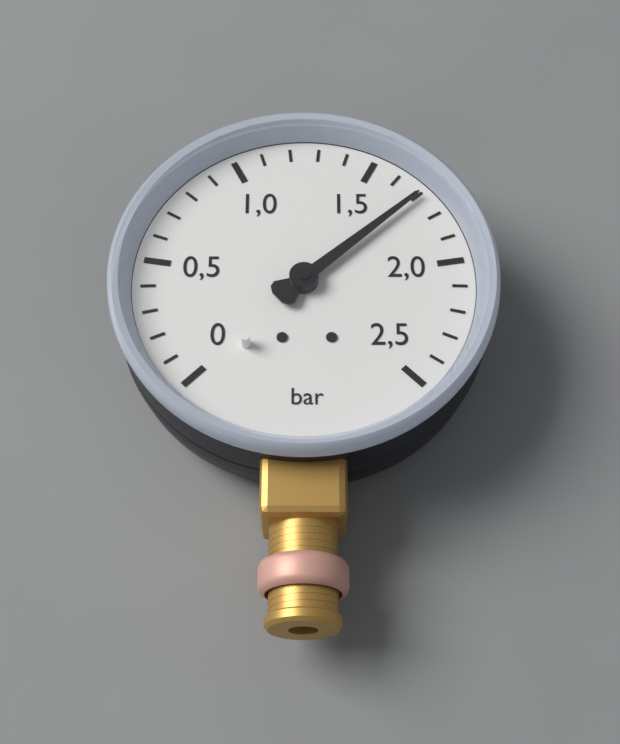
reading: 1.7 bar
